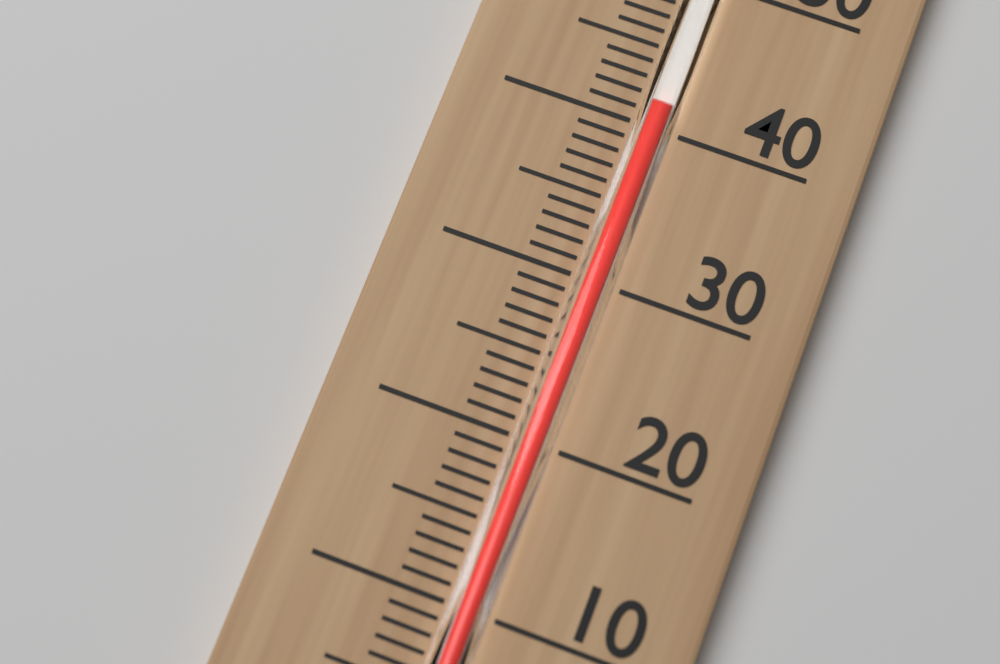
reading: 41 °C
